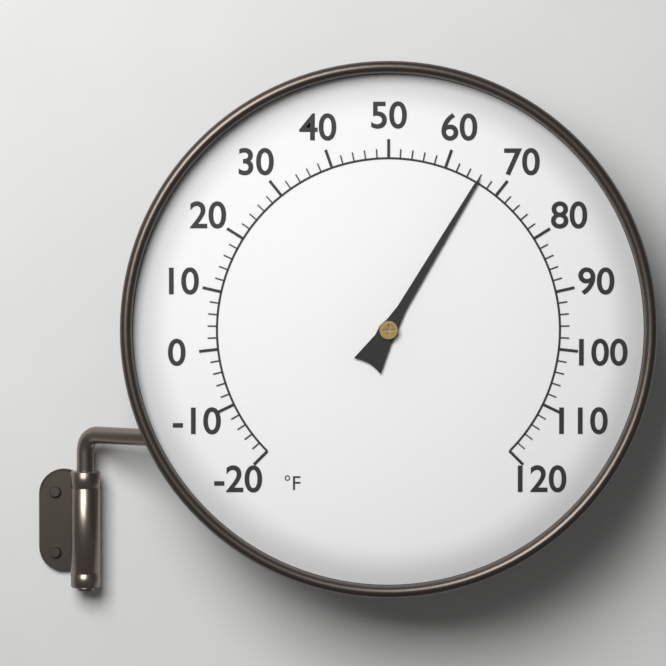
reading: 66 °F
